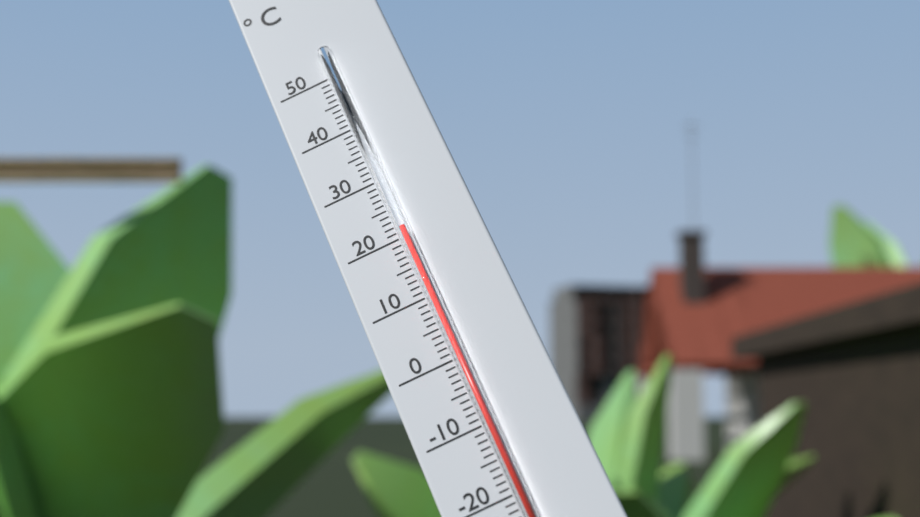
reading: 21 °C
